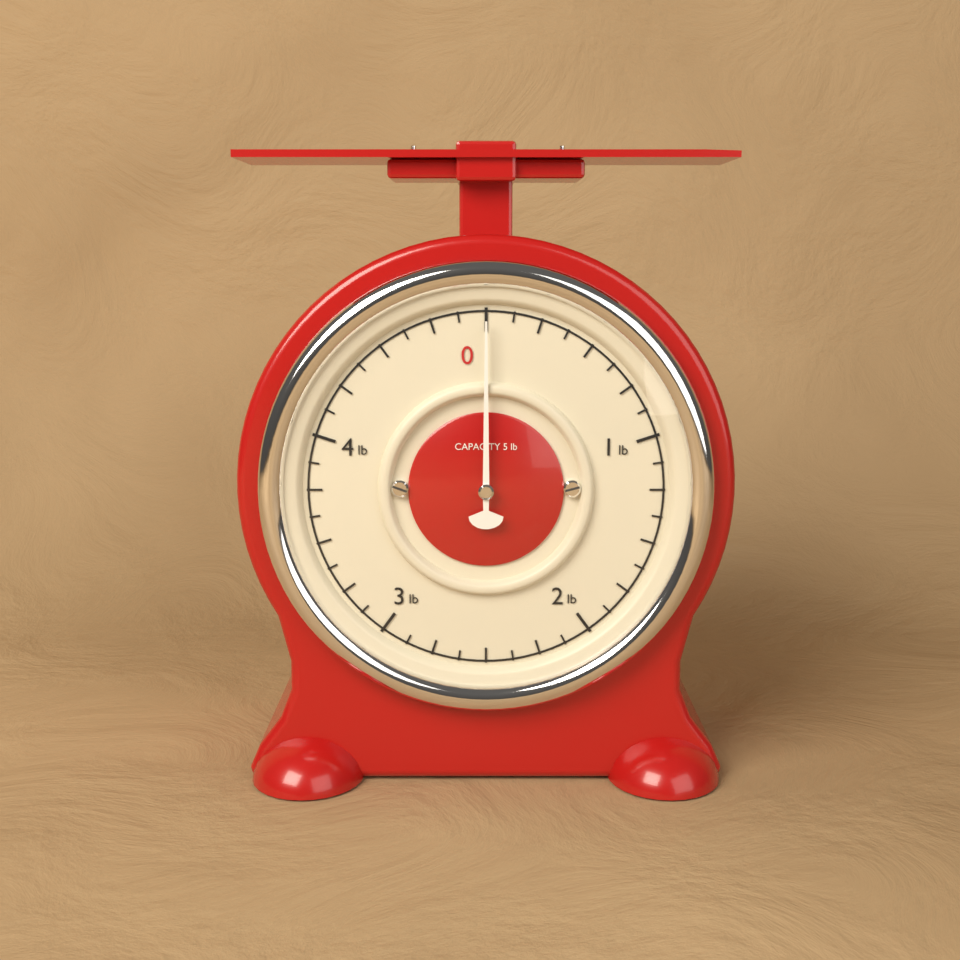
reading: 0.000 lb
